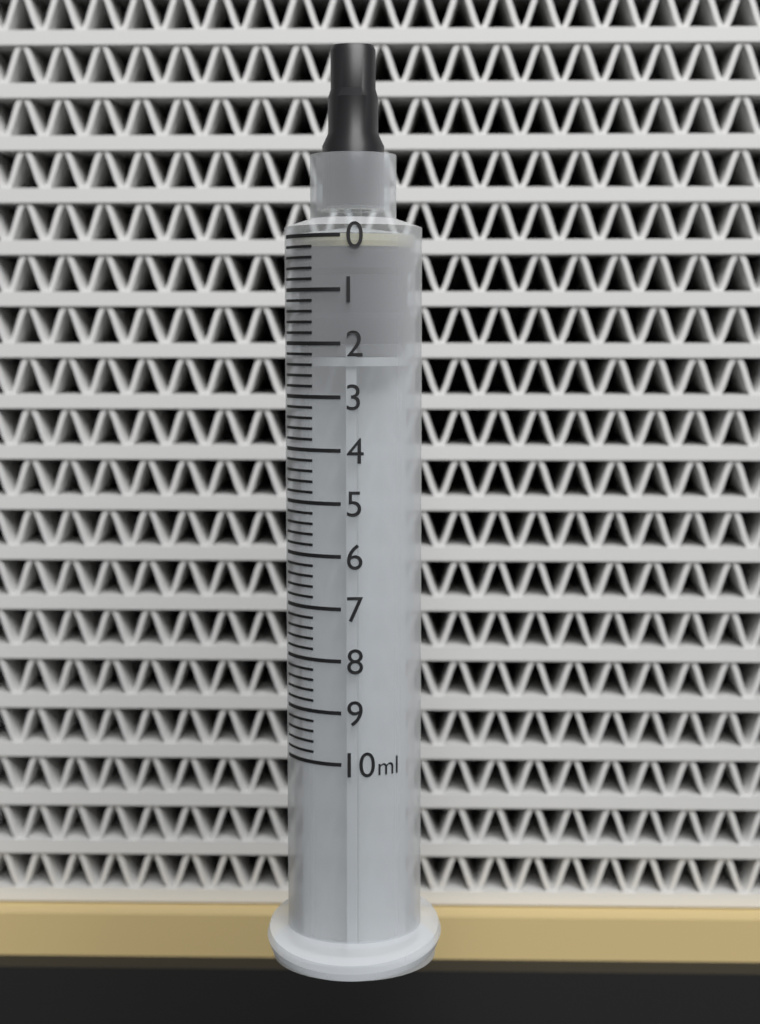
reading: 0.2 ml
